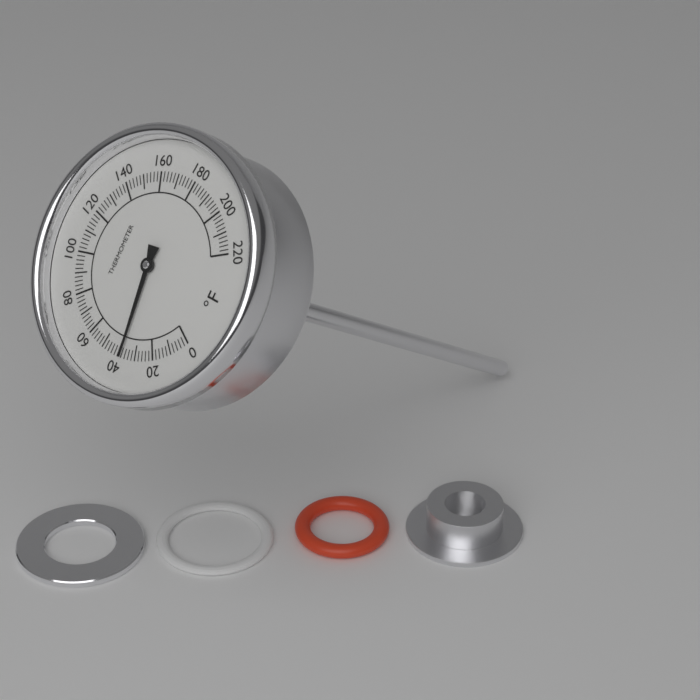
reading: 38 °F
